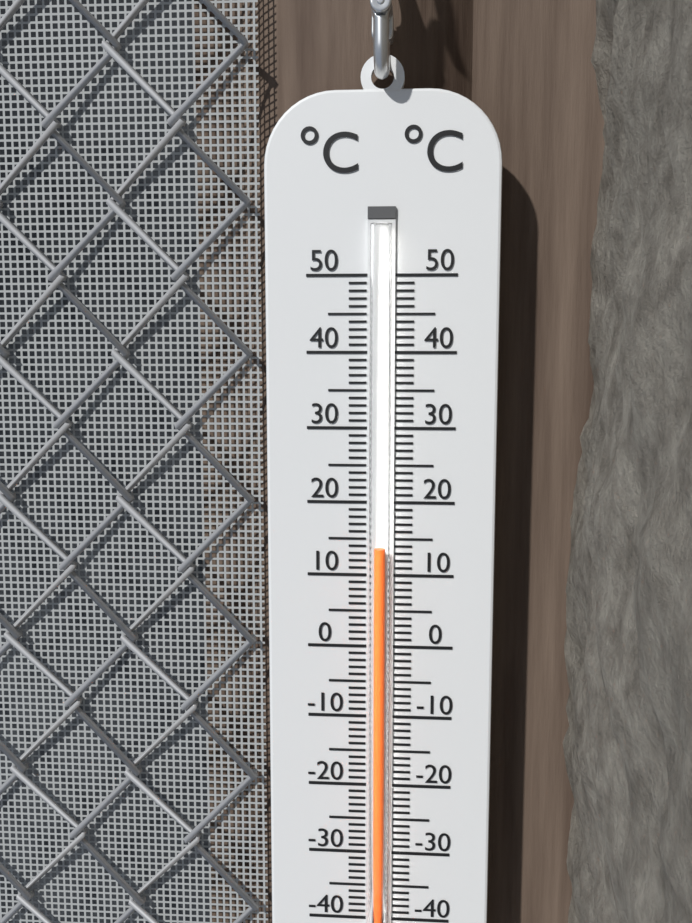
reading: 14 °C
